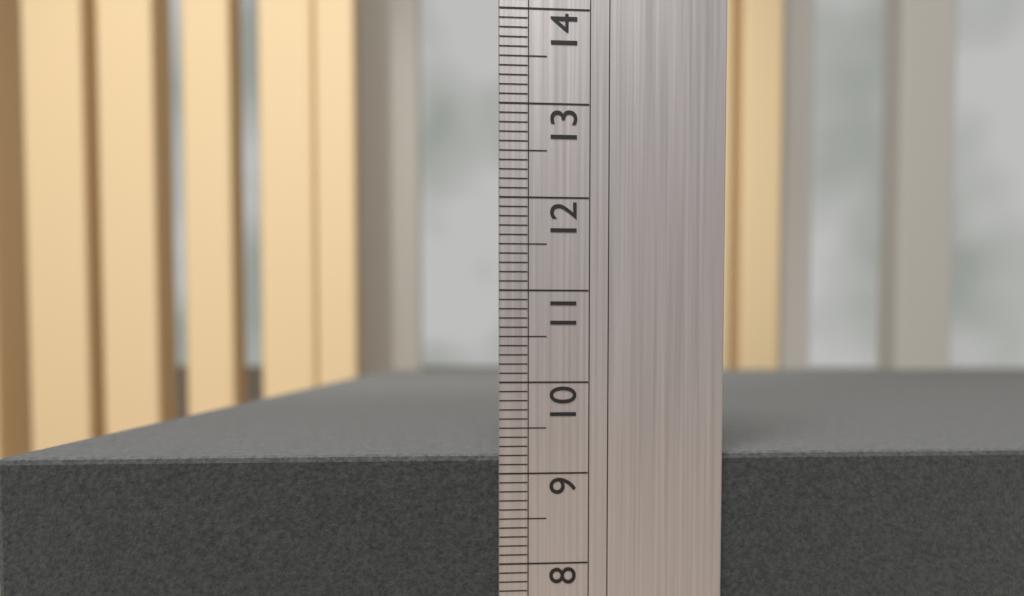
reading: 9.2 (no unit)
